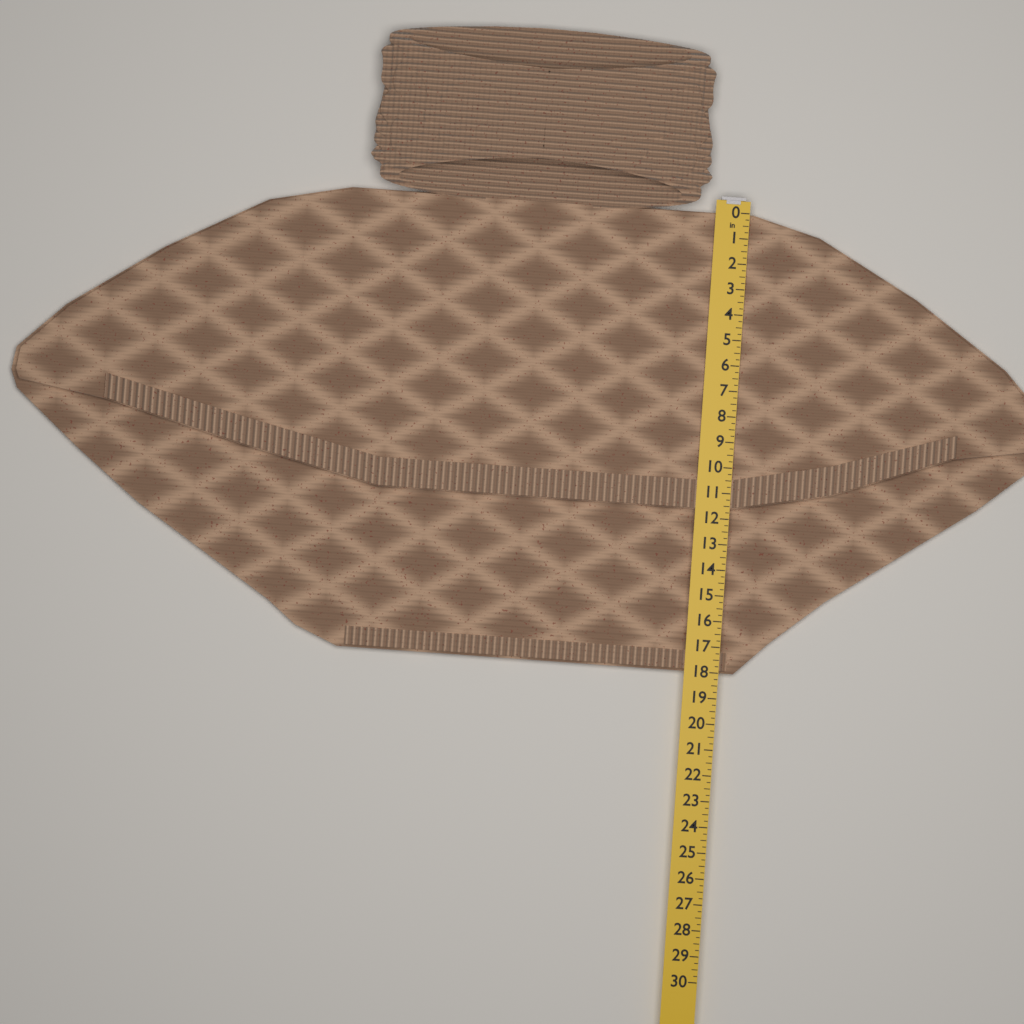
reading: 18.00 in
